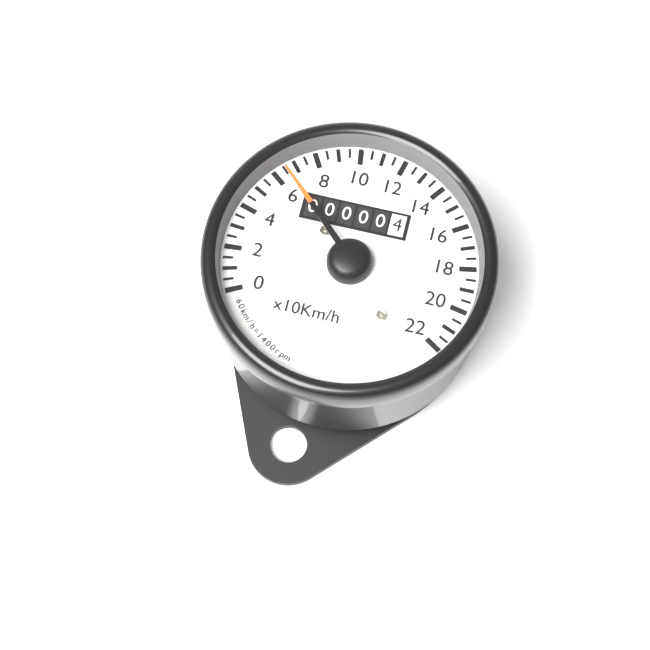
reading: 6.5 x10 km/h
